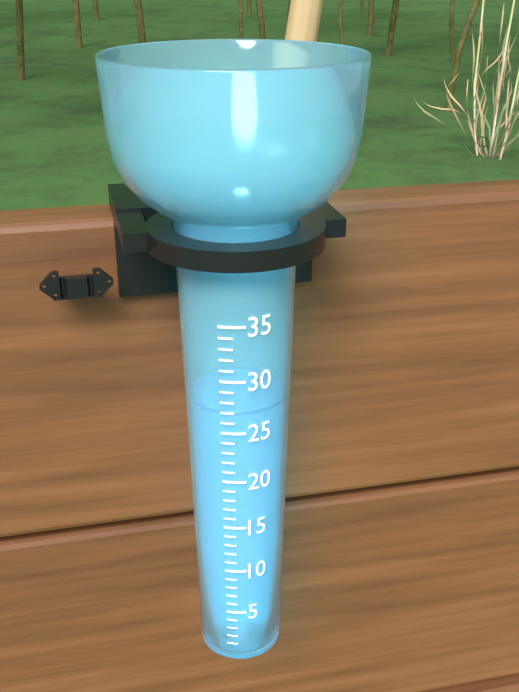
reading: 27 (no unit)
